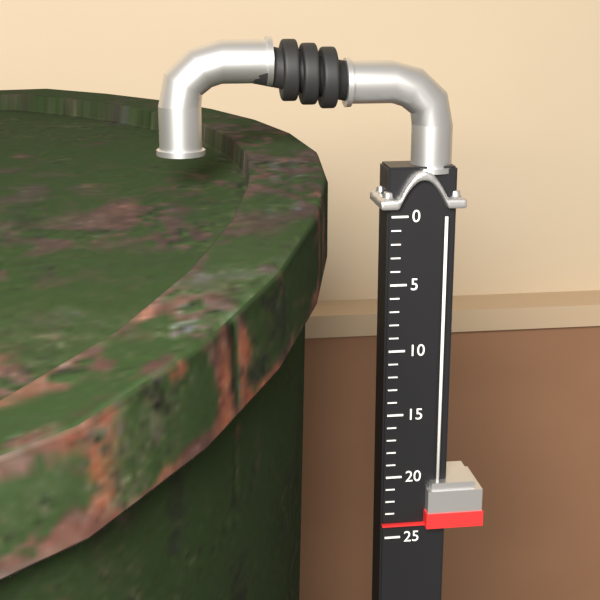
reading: 24 (no unit)
